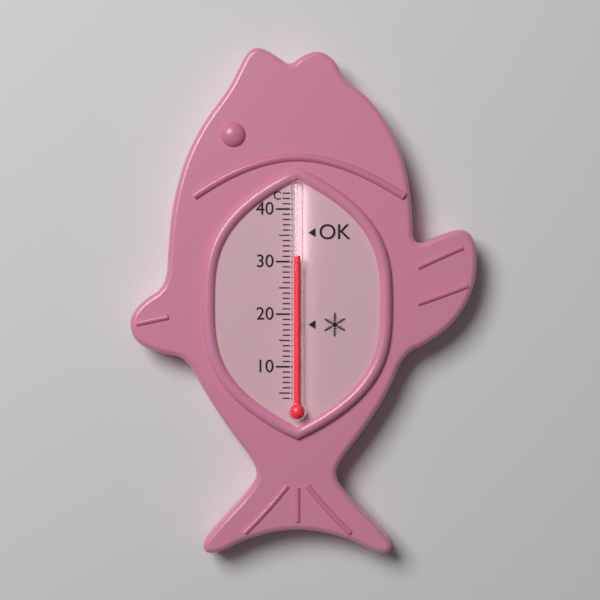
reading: 31 °C
